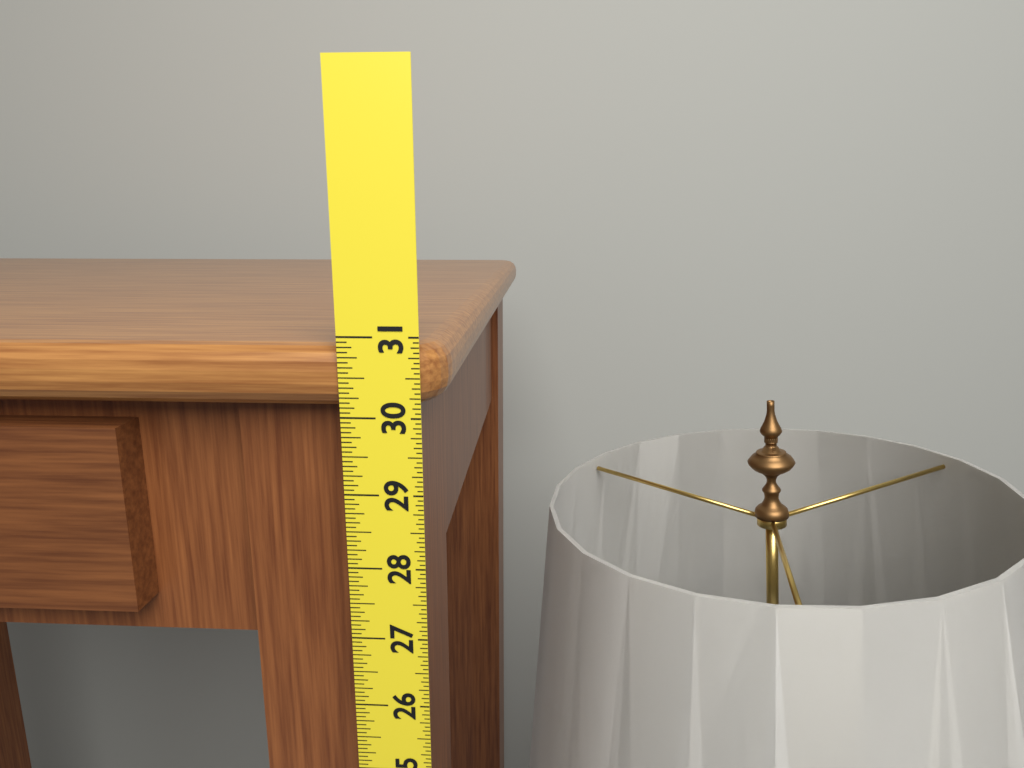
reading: 30.8750 in
